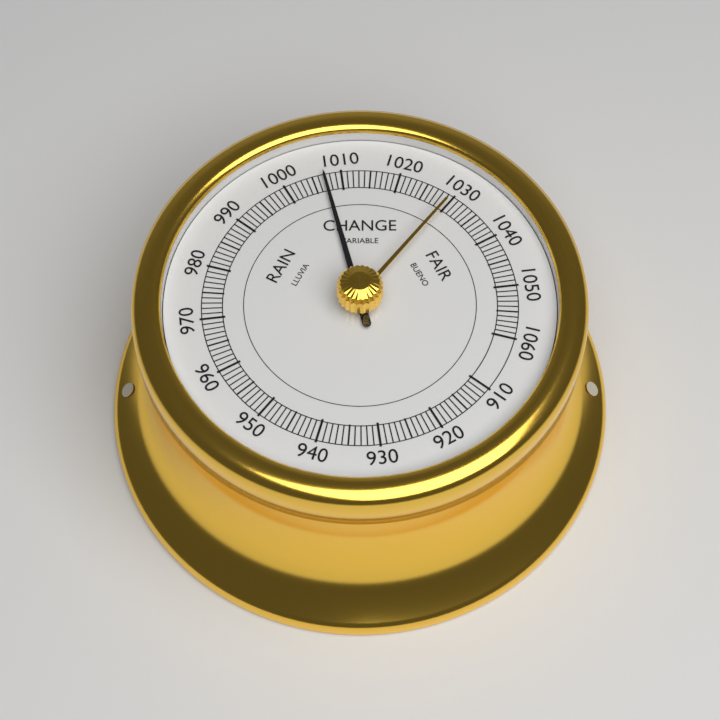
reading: 1007 (no unit)
